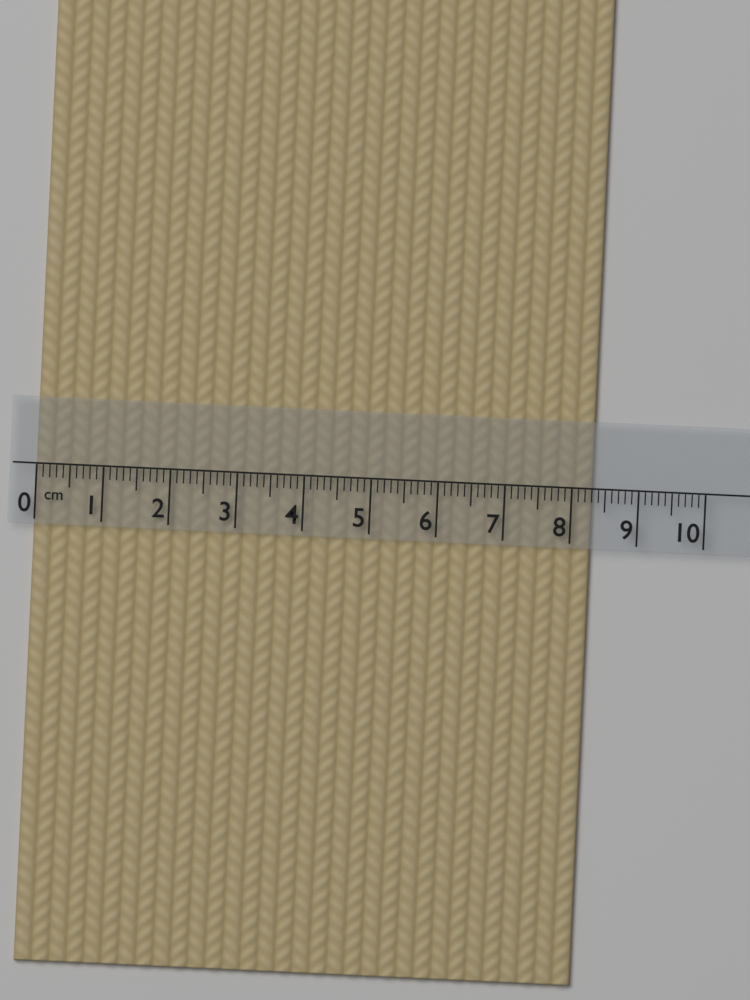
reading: 8.3 cm
